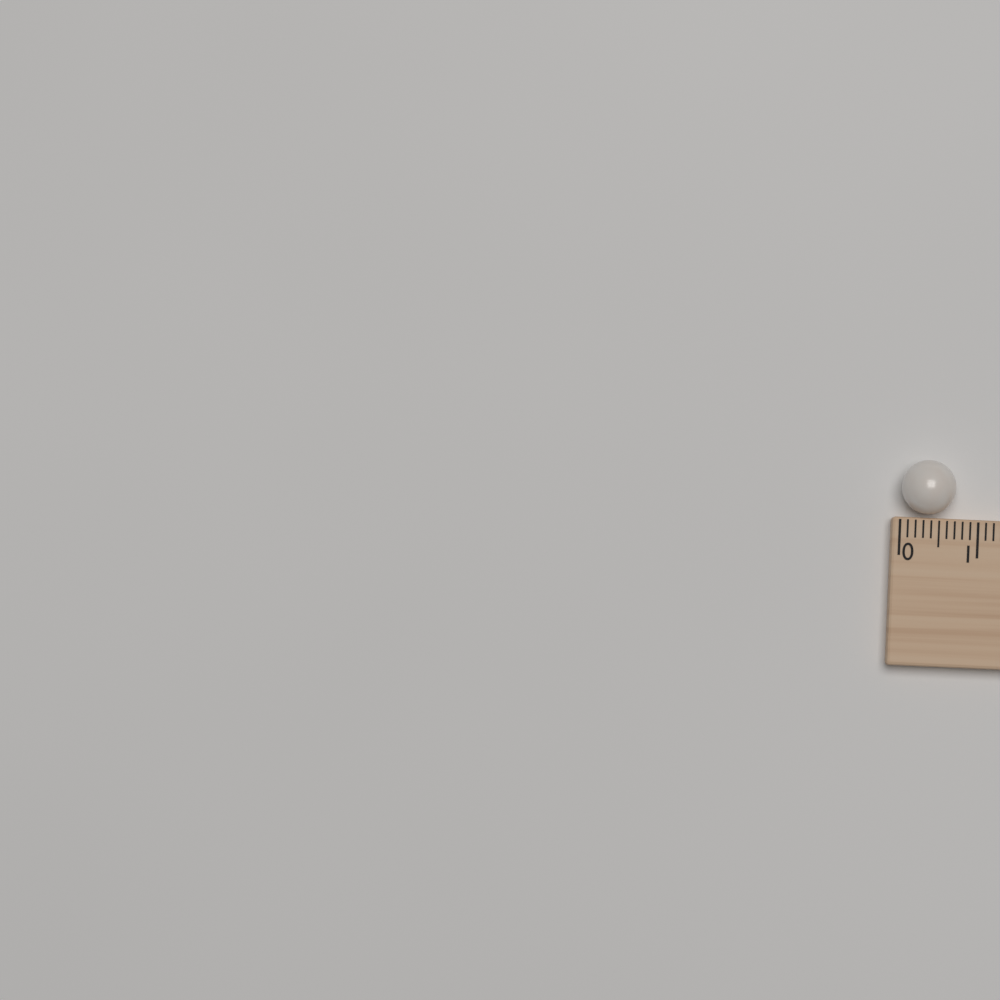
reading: 0.7 (no unit)
